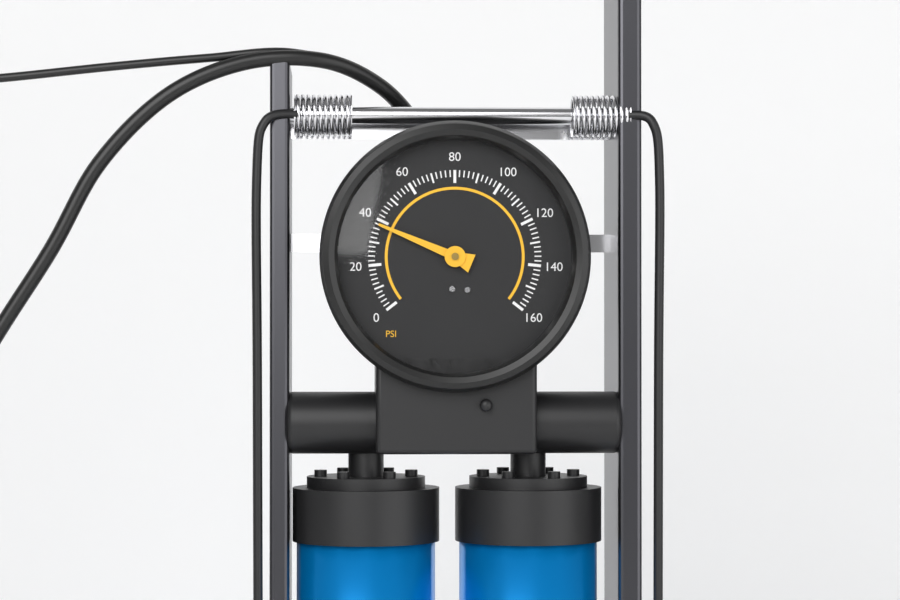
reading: 38 psi
